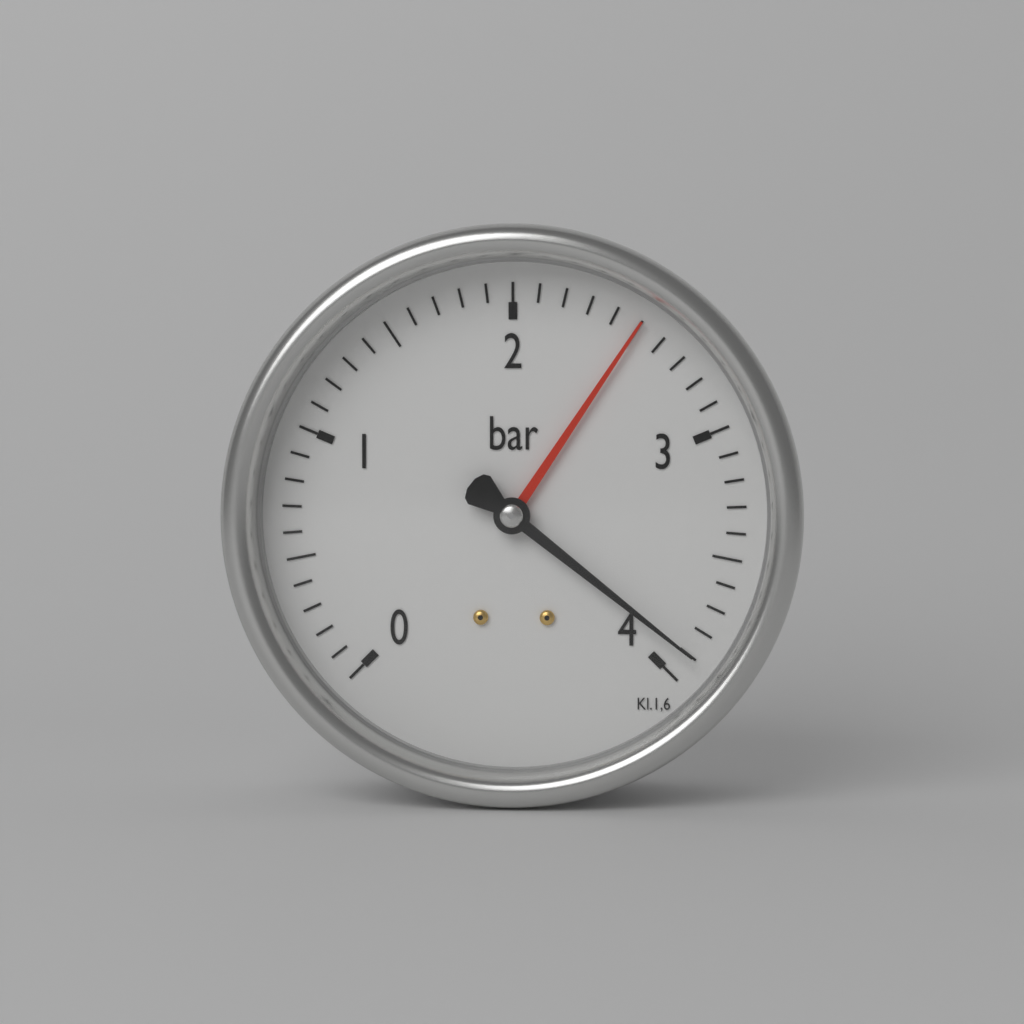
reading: 3.9 bar
